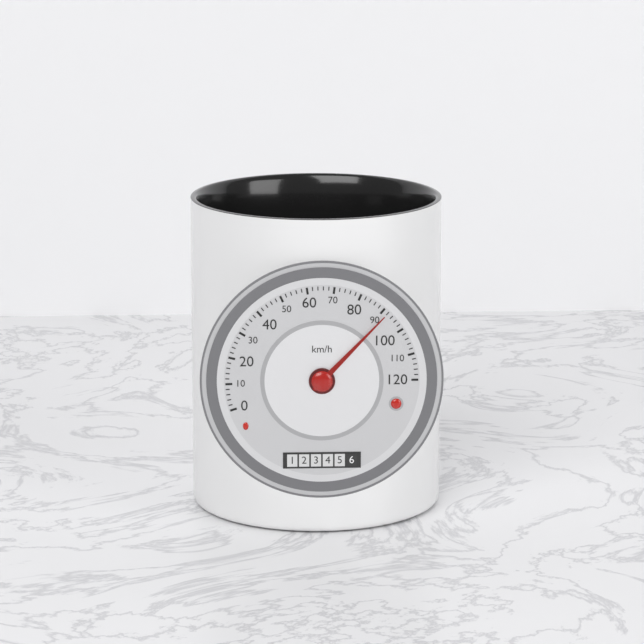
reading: 92 km/h
